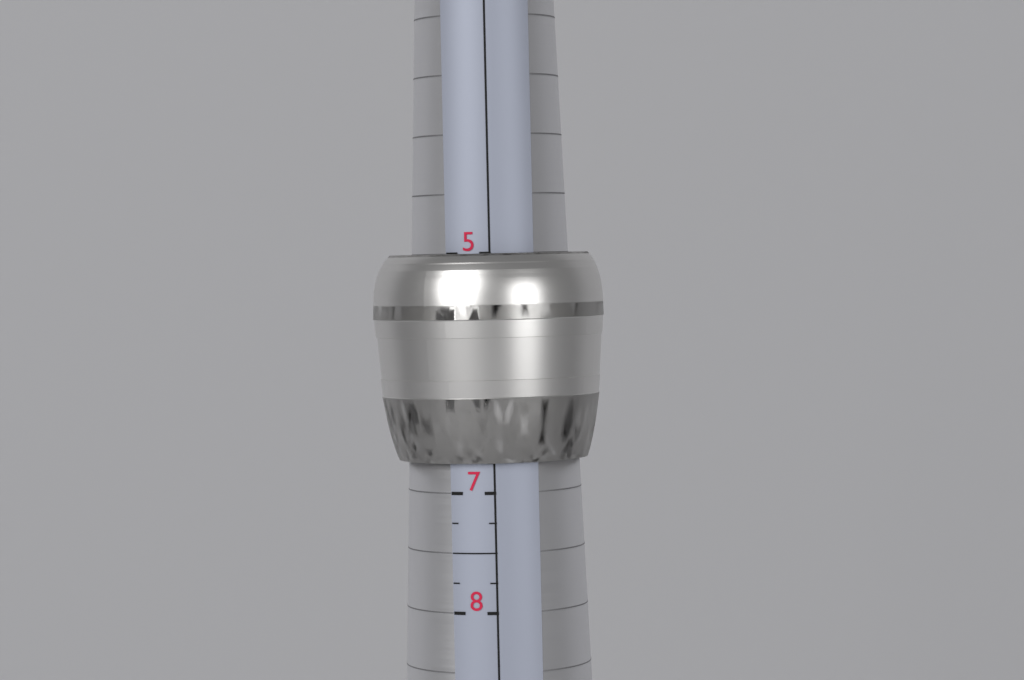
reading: 6.75 (no unit)
